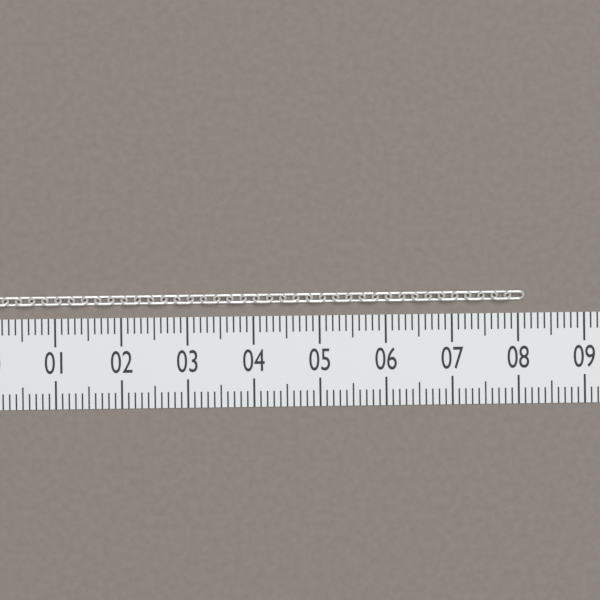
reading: 8.1 (no unit)
